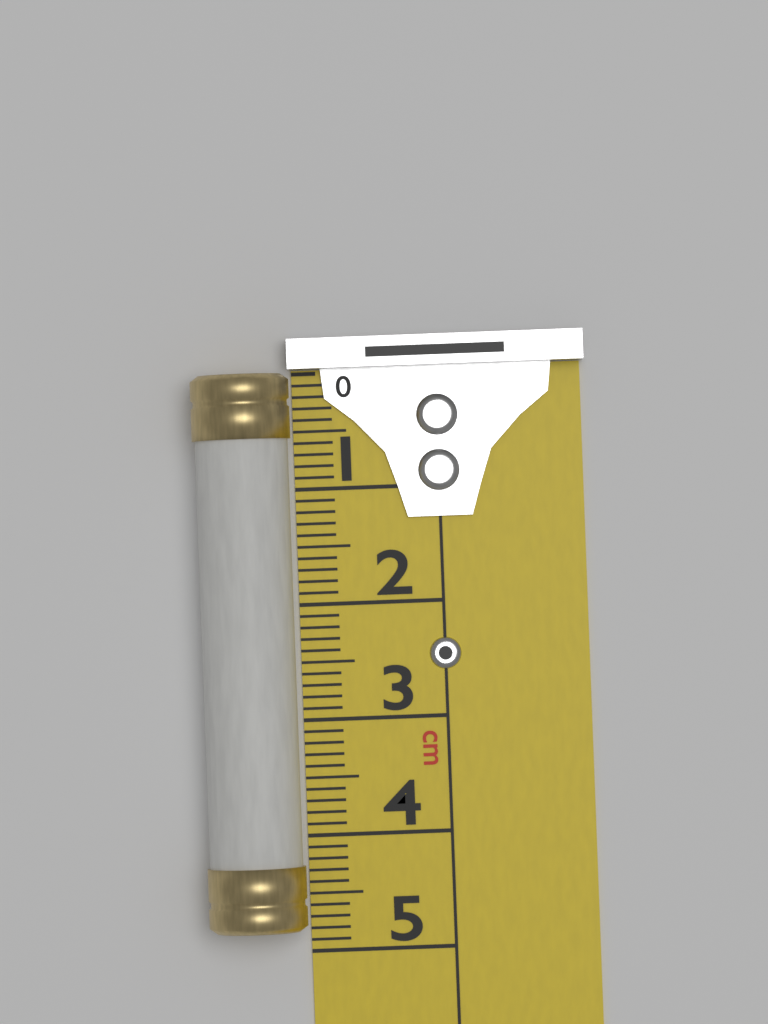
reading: 4.8 cm
